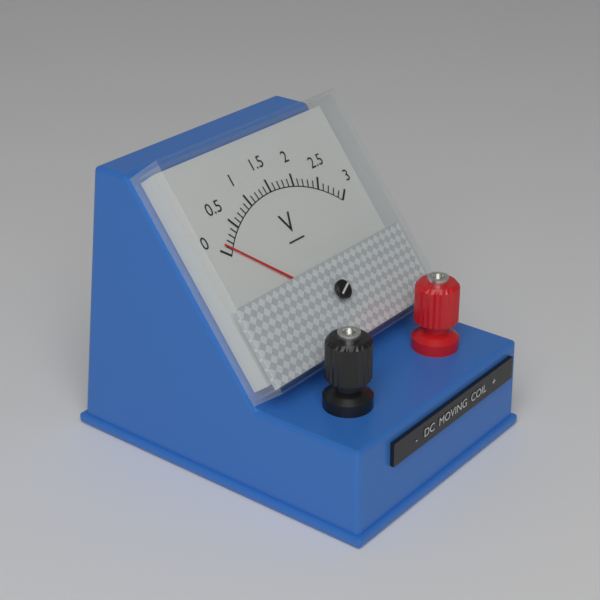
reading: 0.1 V
